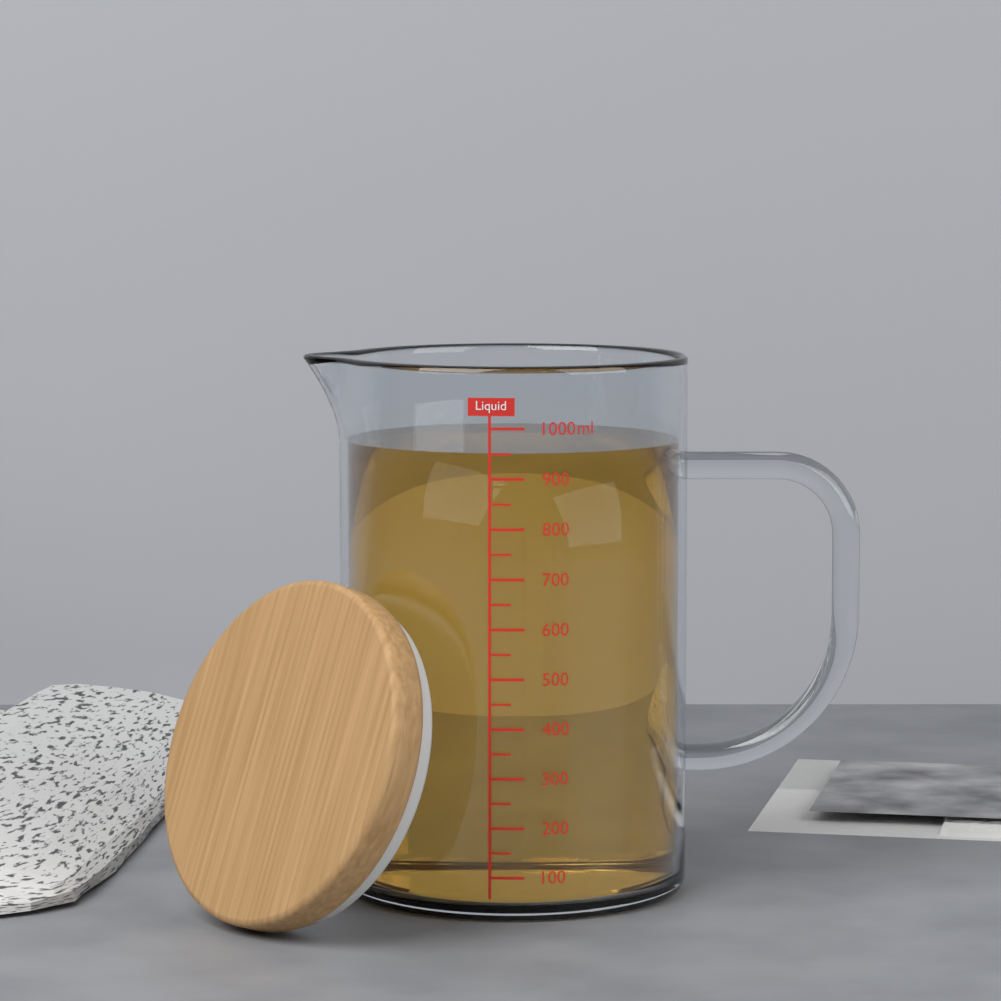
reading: 950 ml
